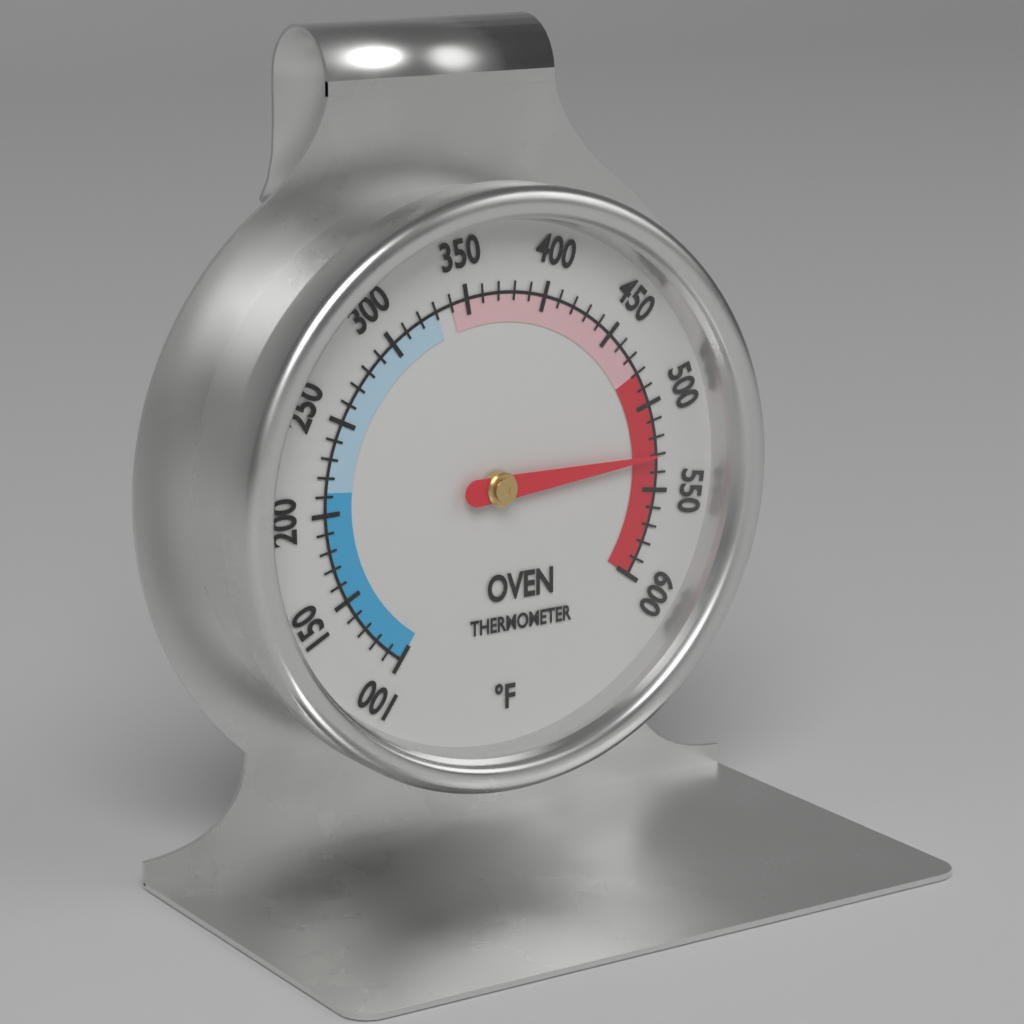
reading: 530 °F
